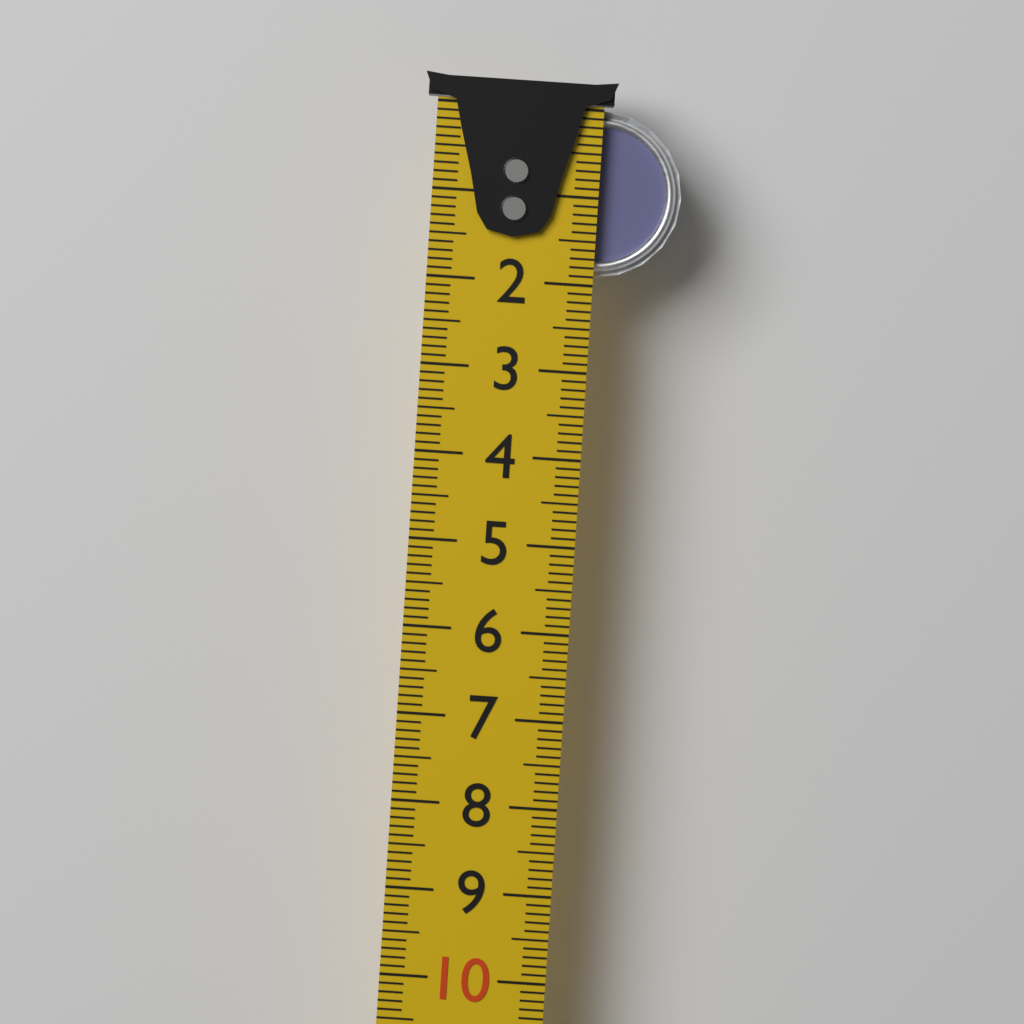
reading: 1.9 cm
